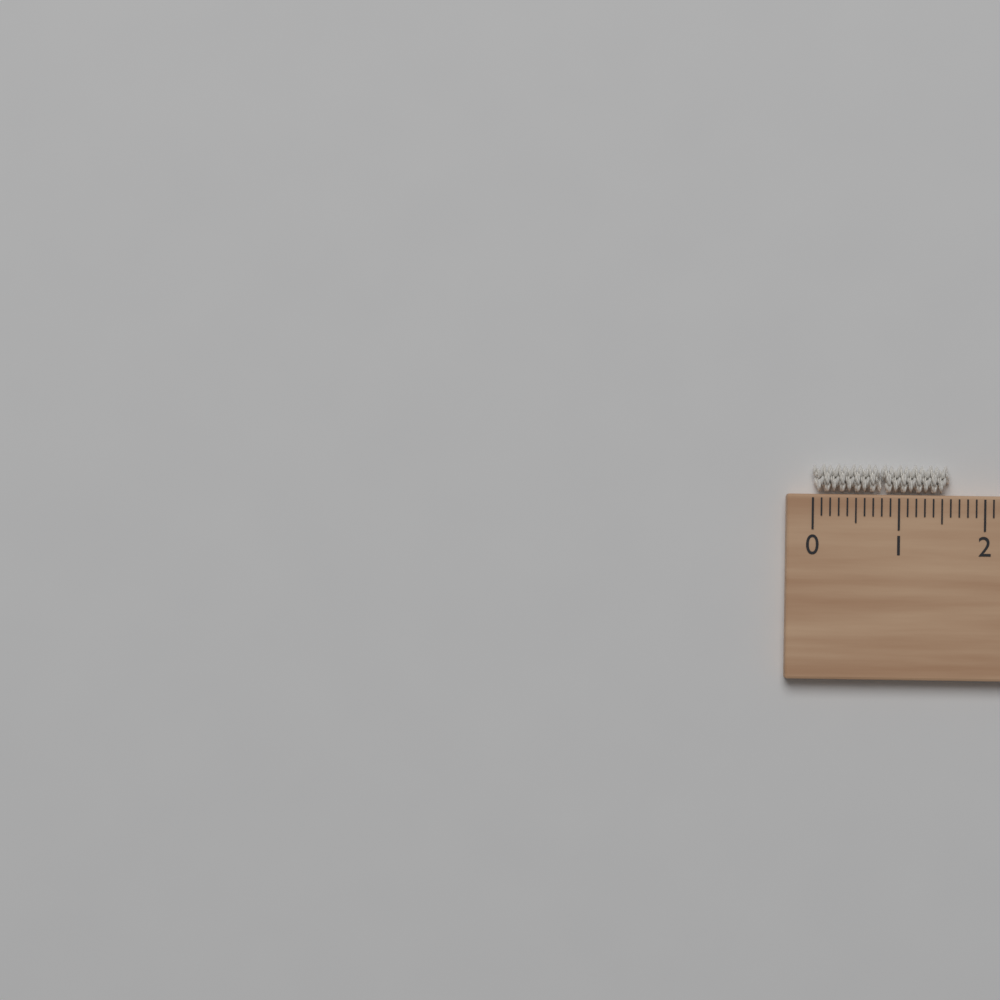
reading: 1.6 cm
